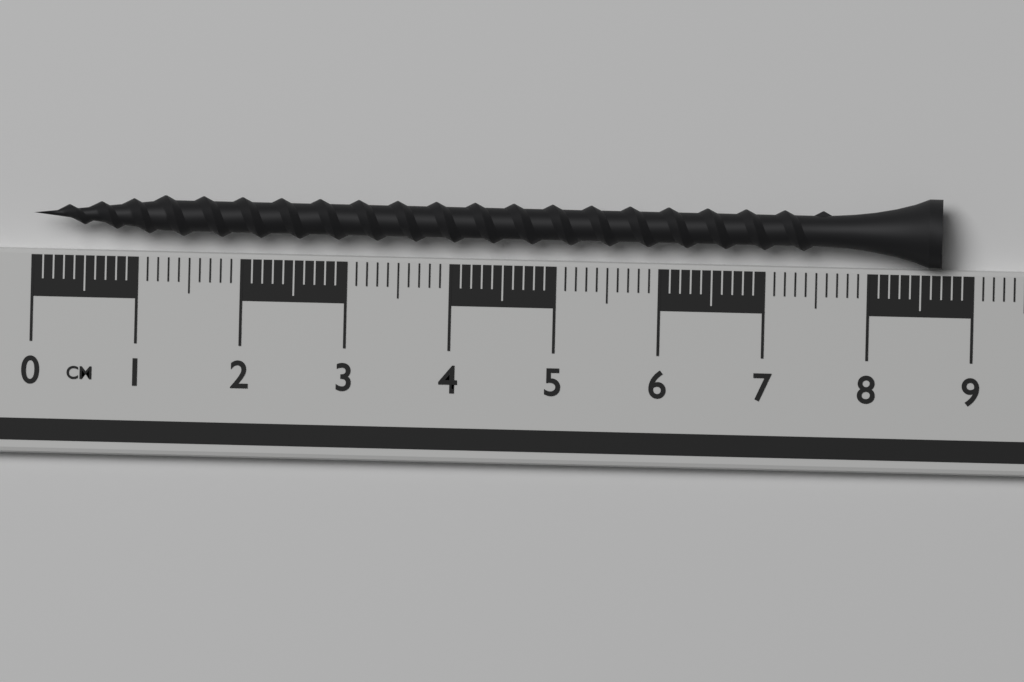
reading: 8.7 cm
